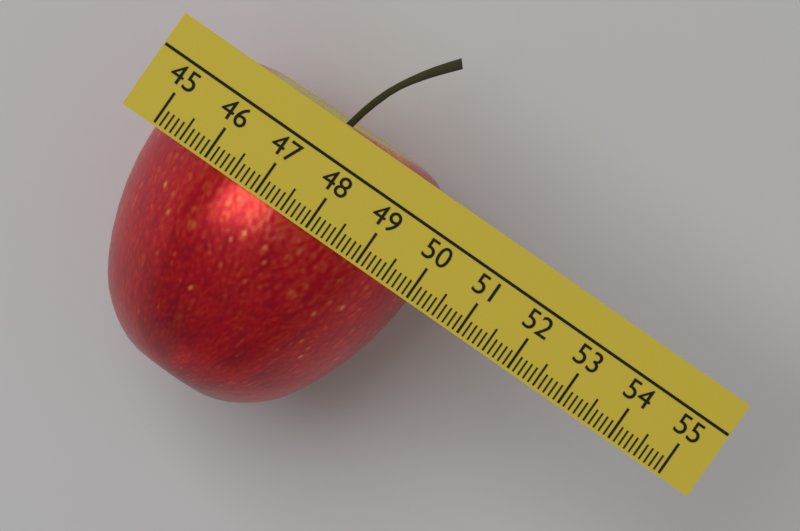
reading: 50.1 (no unit)
